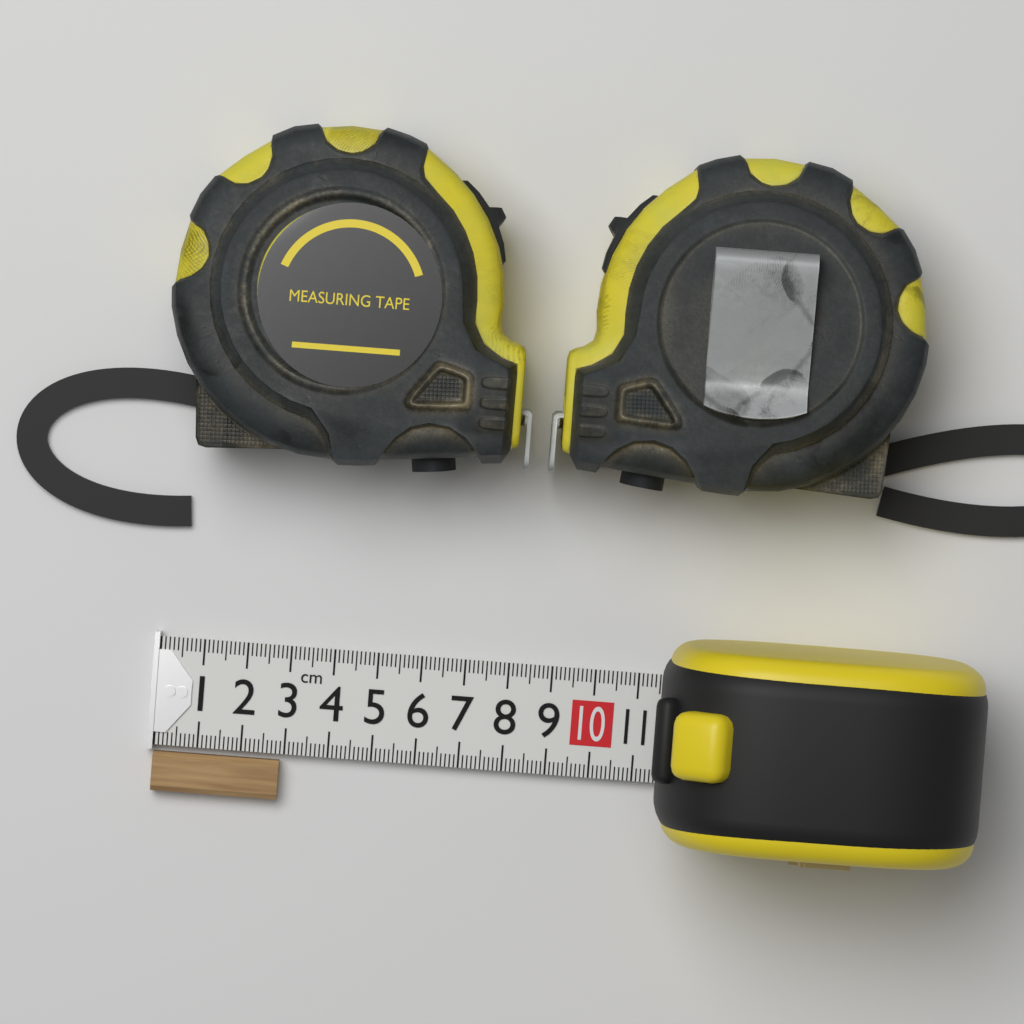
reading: 2.9 cm
